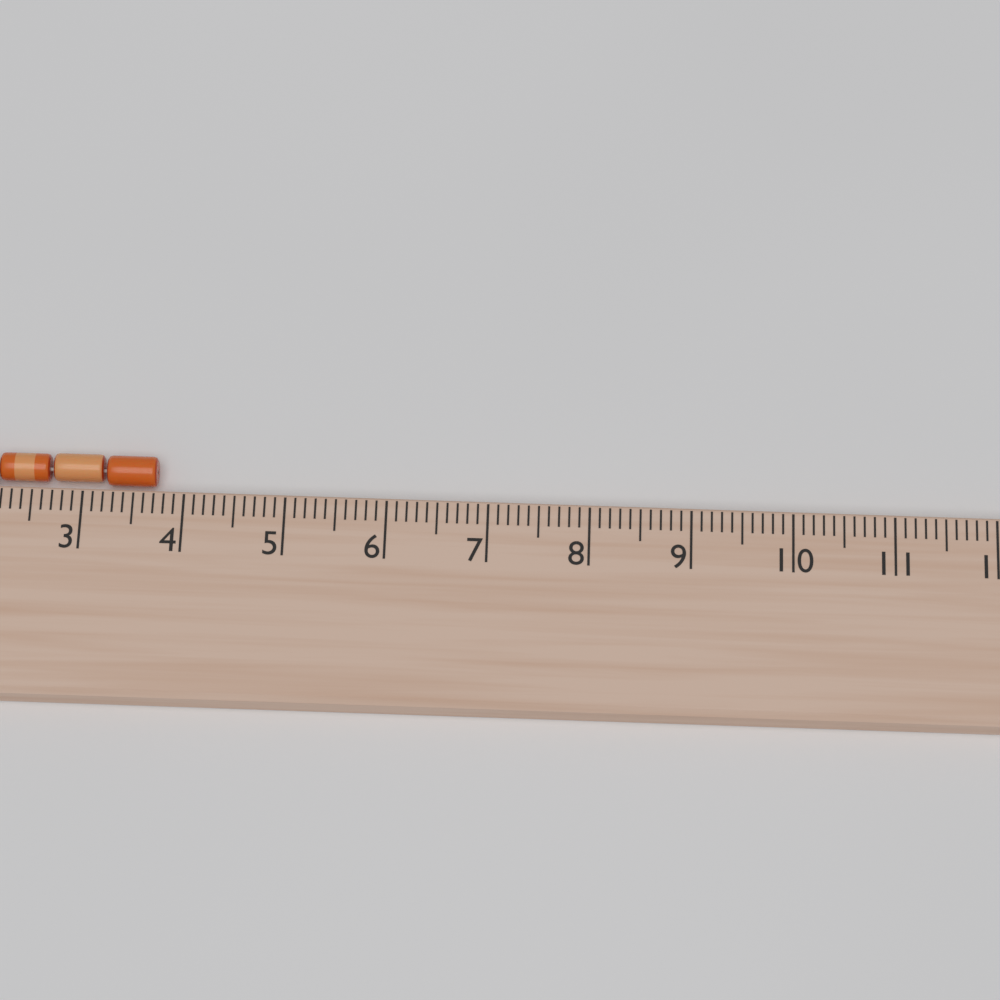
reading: 3.7 cm
